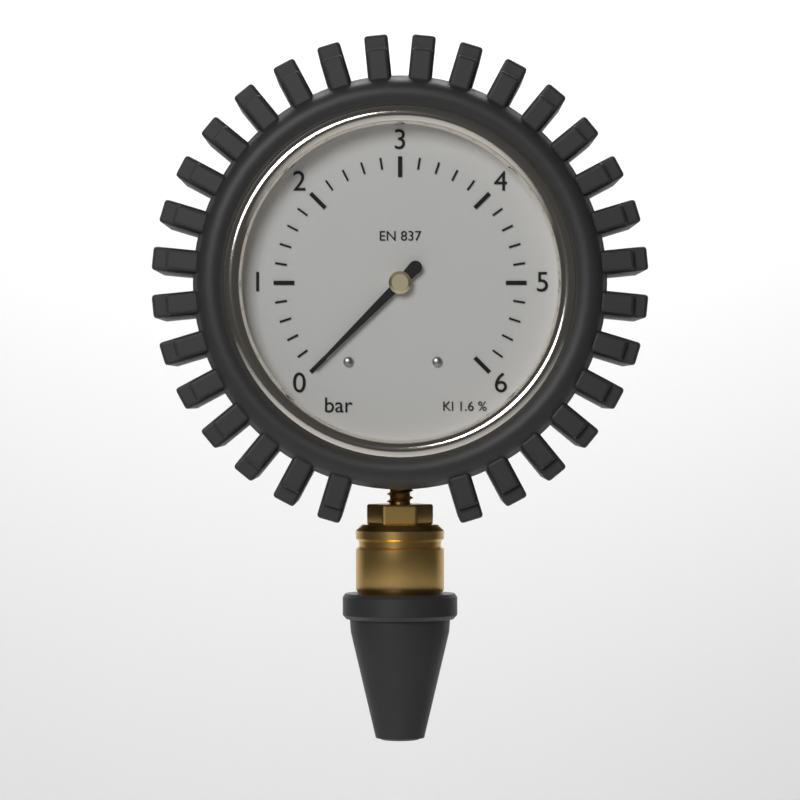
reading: 0.0 bar
